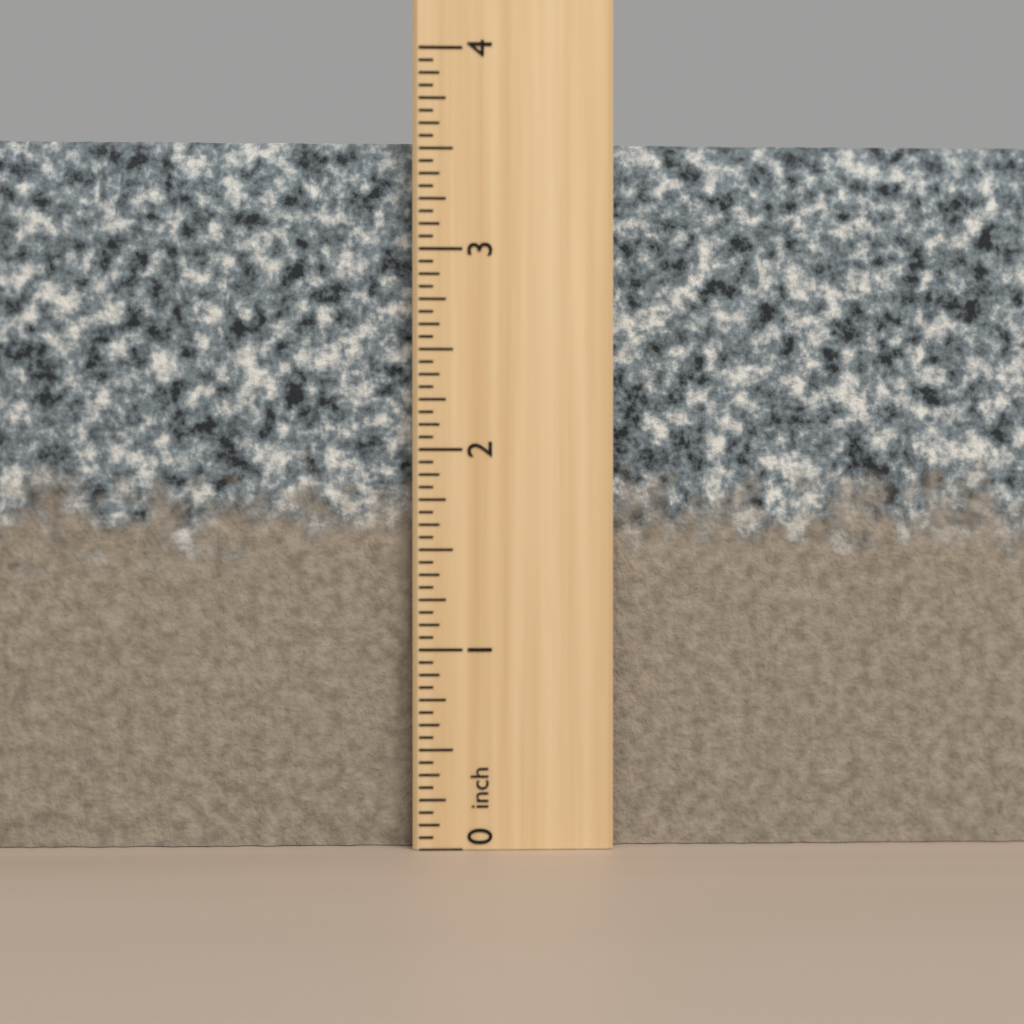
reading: 3.5625 inch
